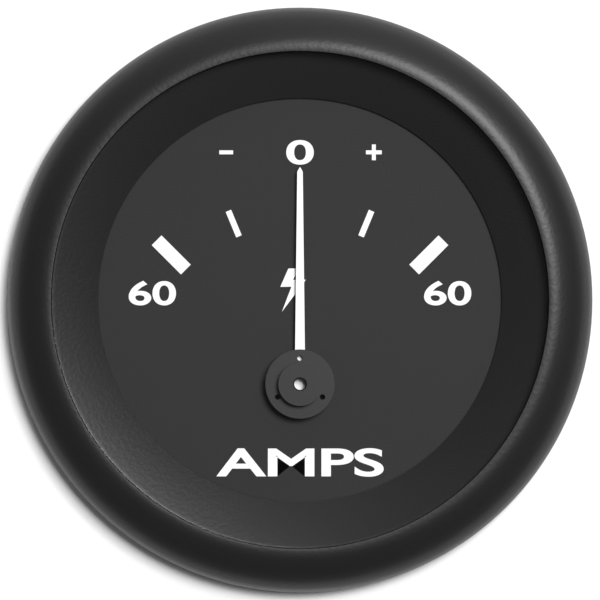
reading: 0 A
